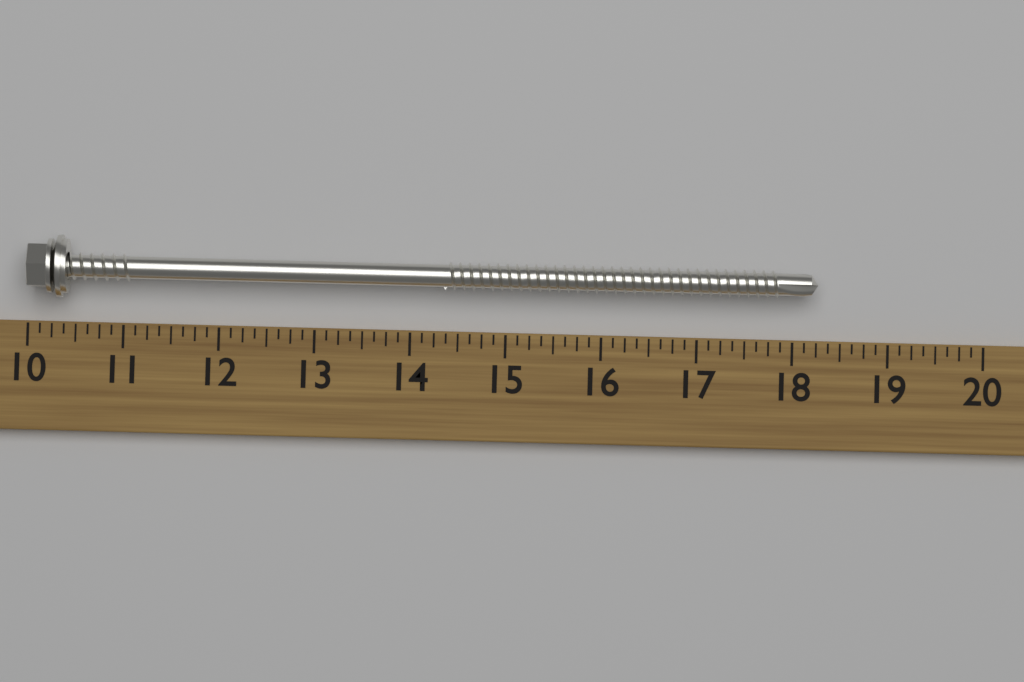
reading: 18.250 (no unit)
